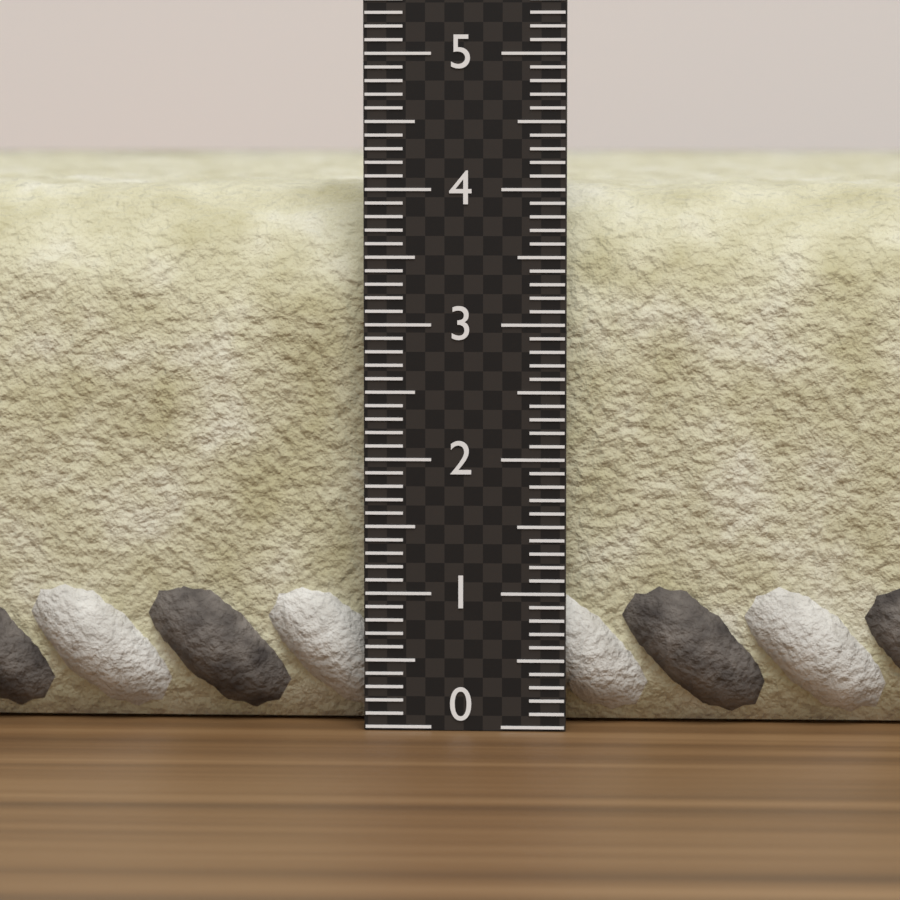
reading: 4.1 (no unit)
